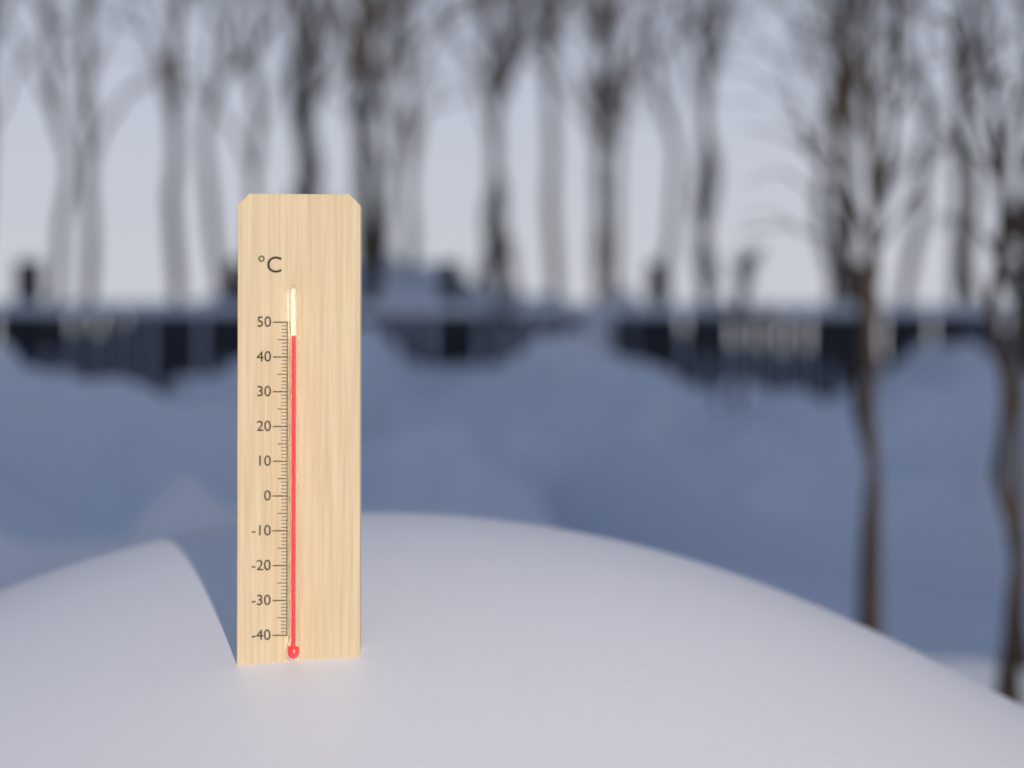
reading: 46 °C
